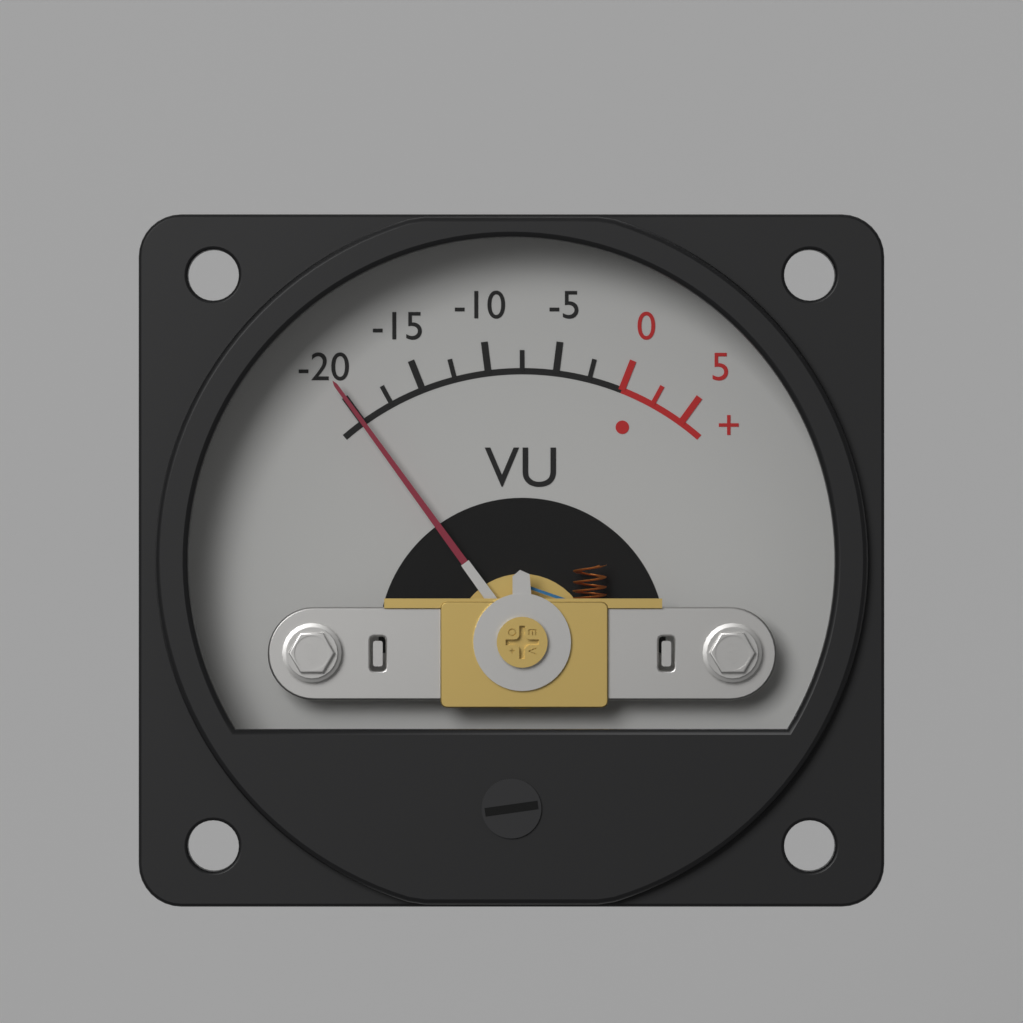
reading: -20.0 VU
